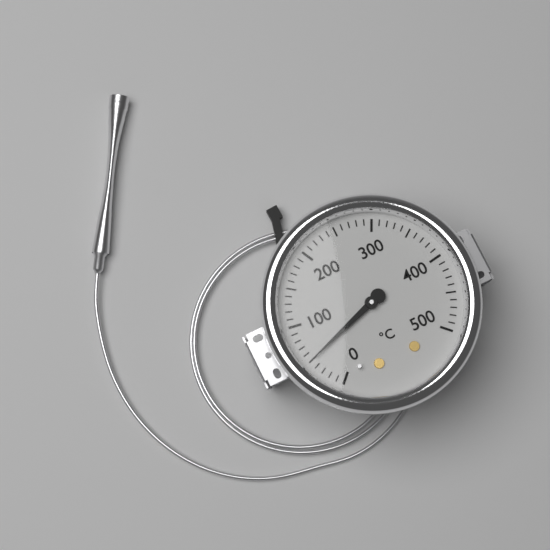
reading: 50 °C
